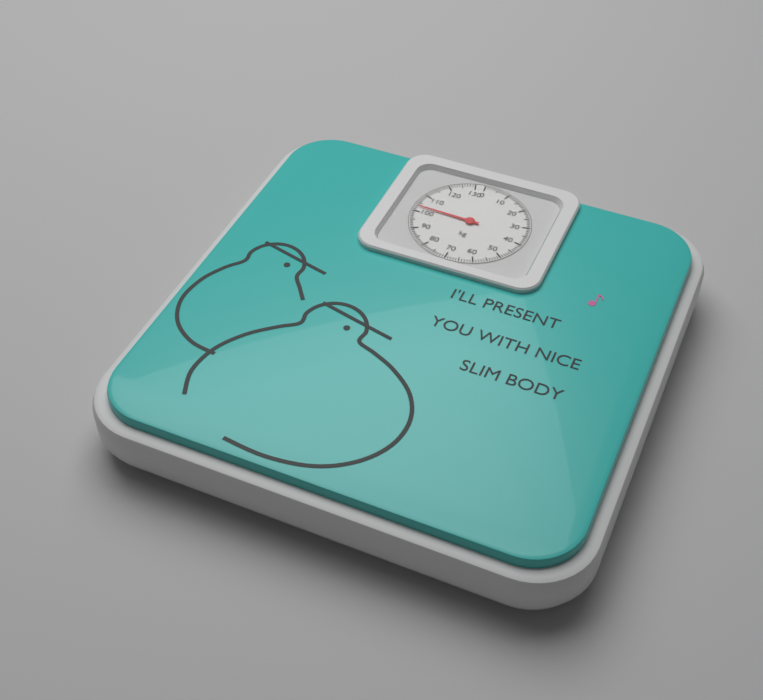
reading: 103 kg
